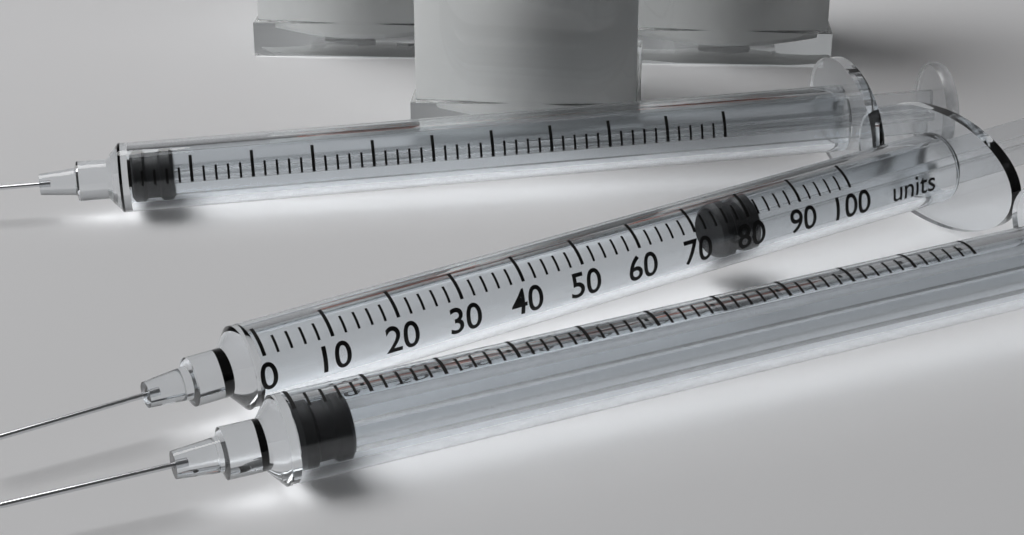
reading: 76 units
